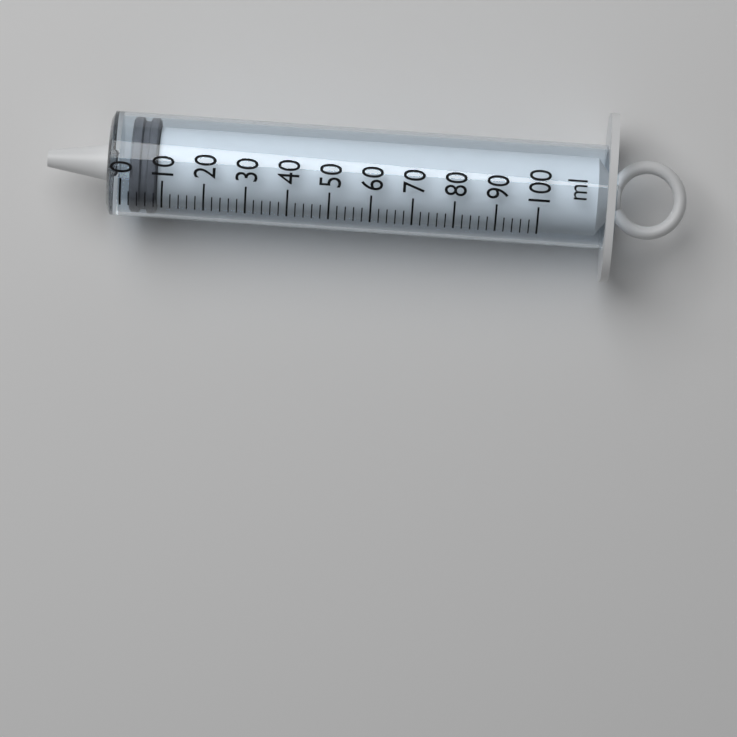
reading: 2 ml
